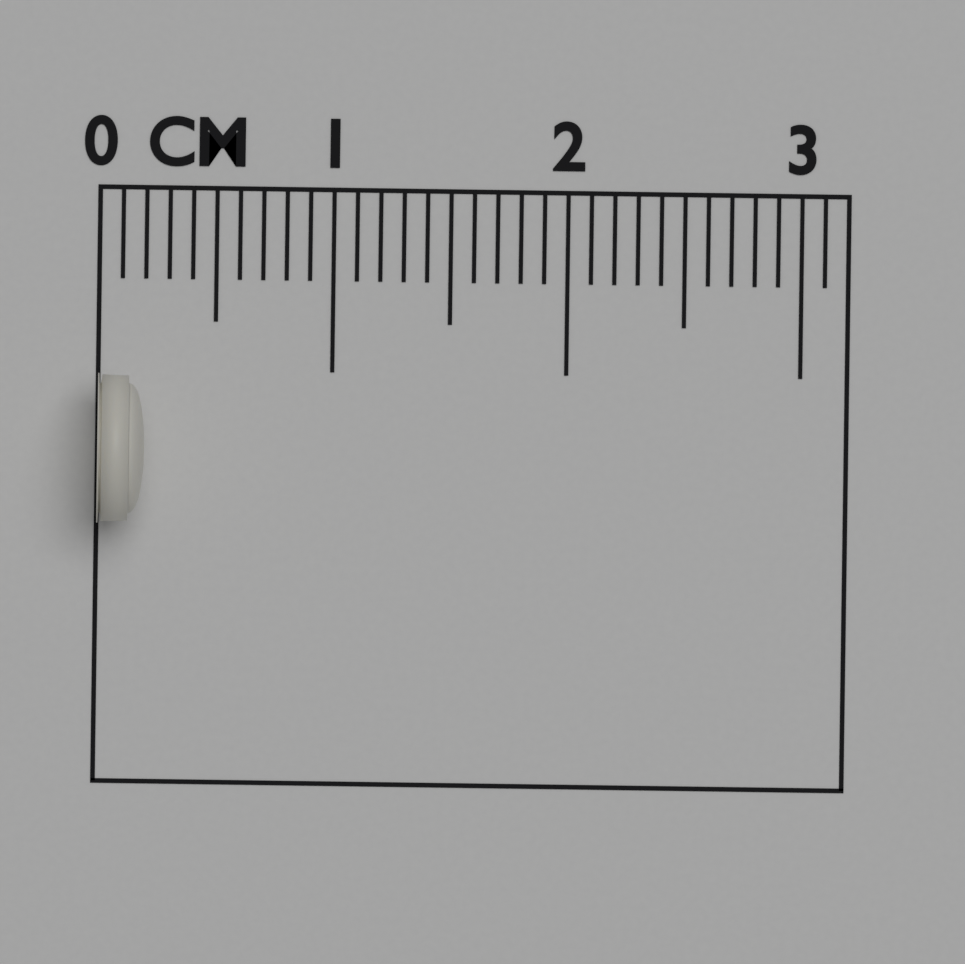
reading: 0.2 cm
